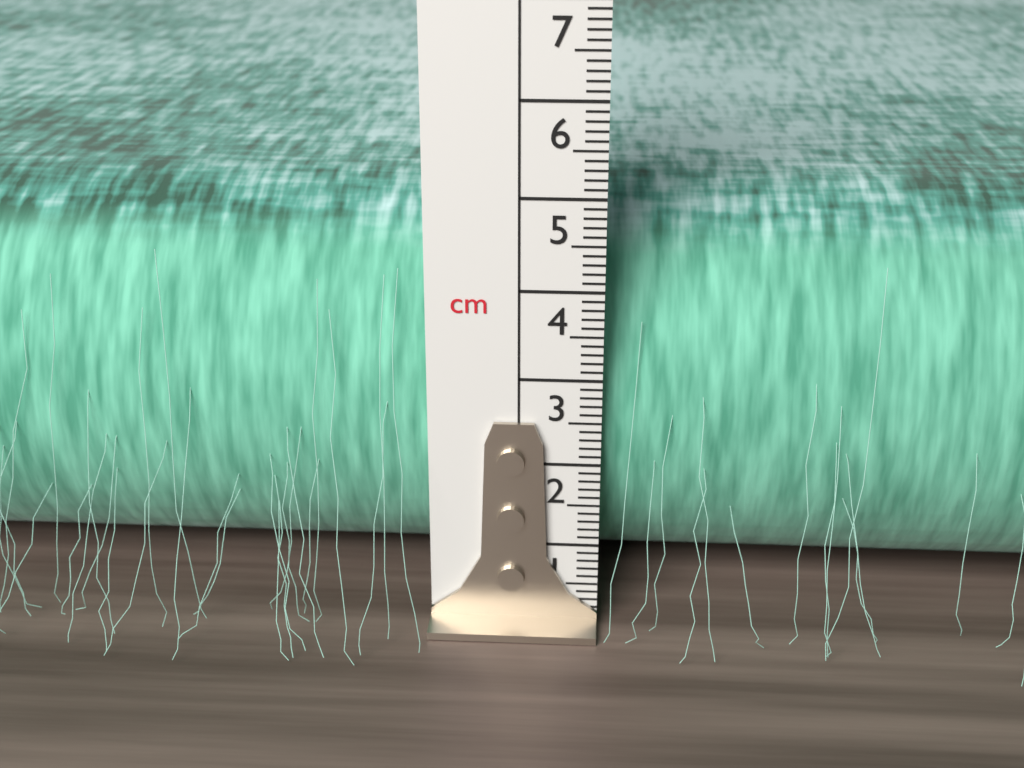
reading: 4.7 cm
